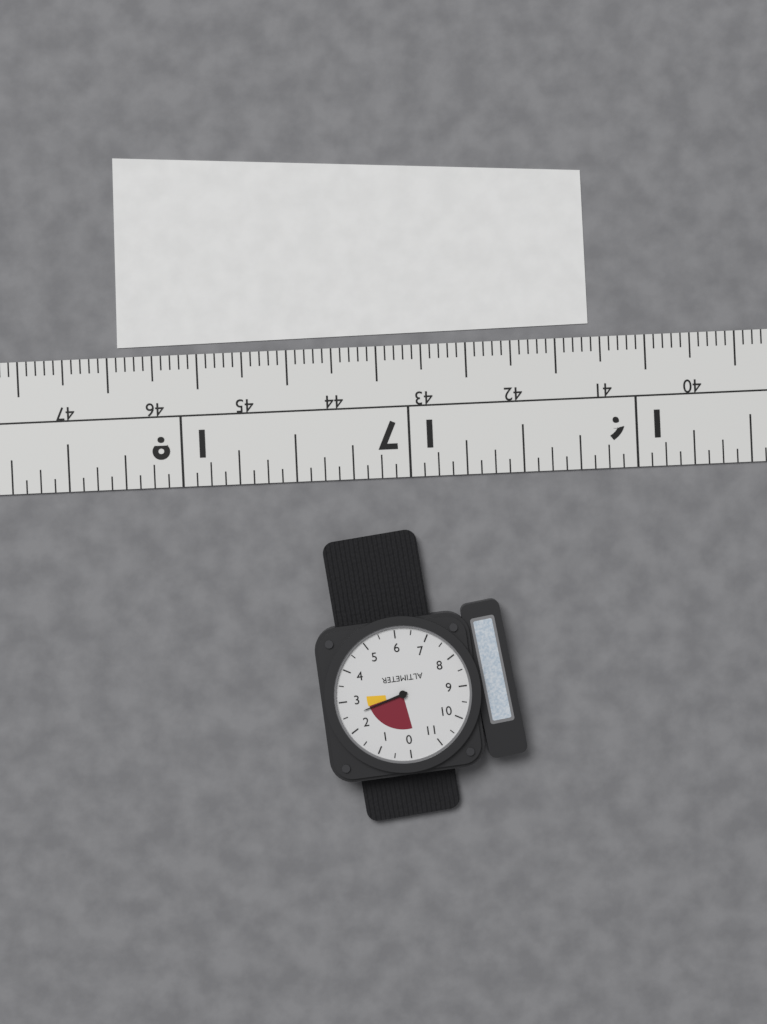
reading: 2.5 (no unit)
